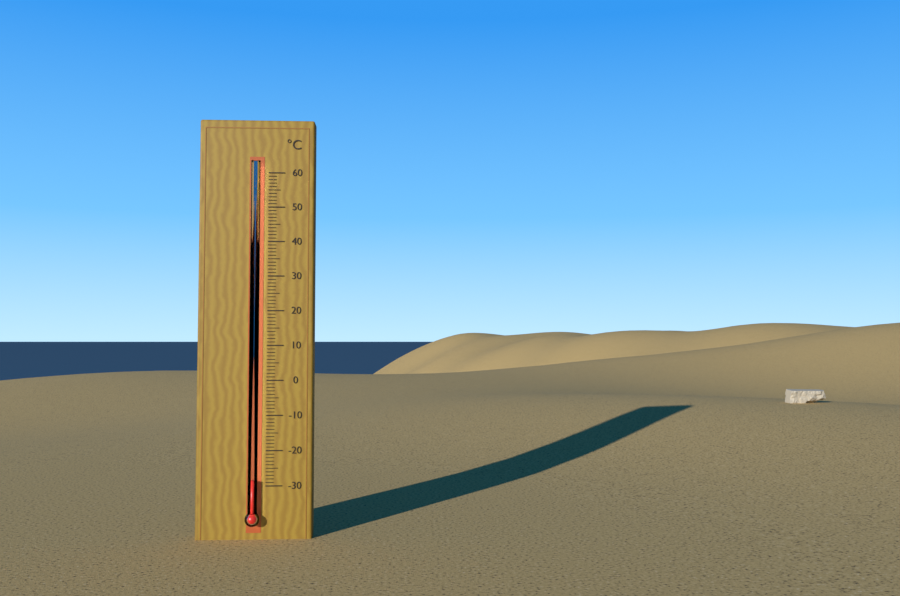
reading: -28 °C
